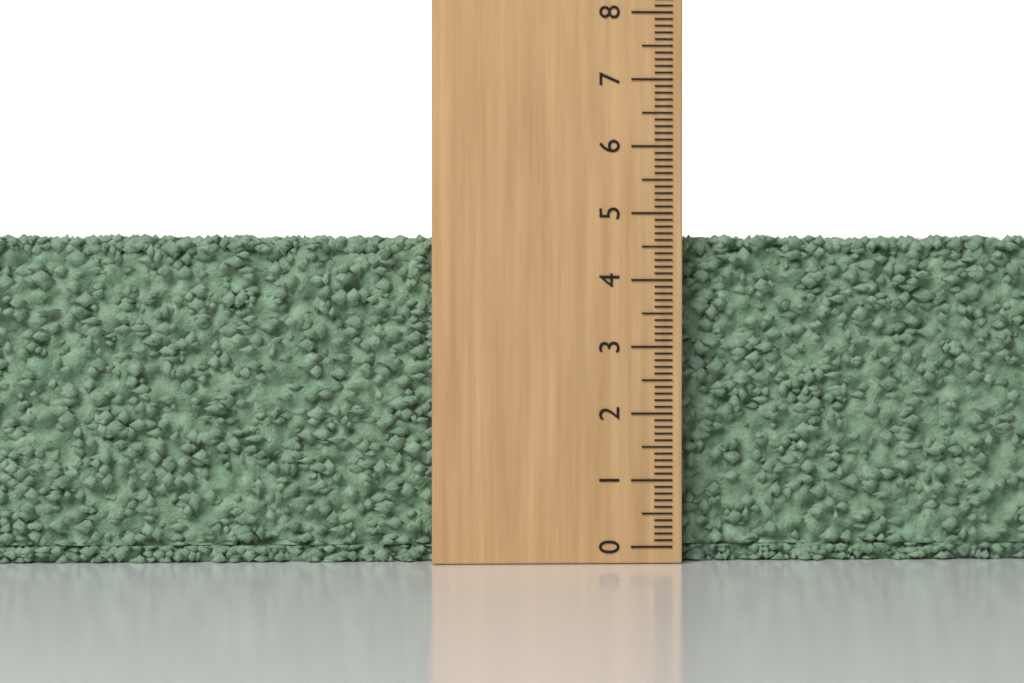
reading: 4.7 (no unit)
